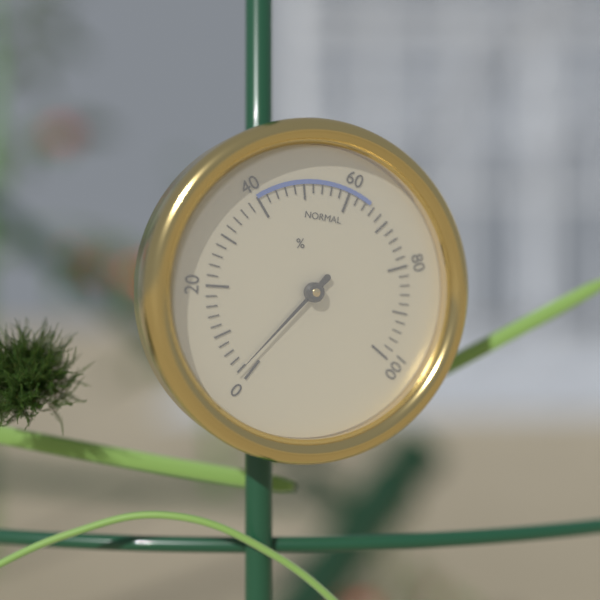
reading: 2 %
